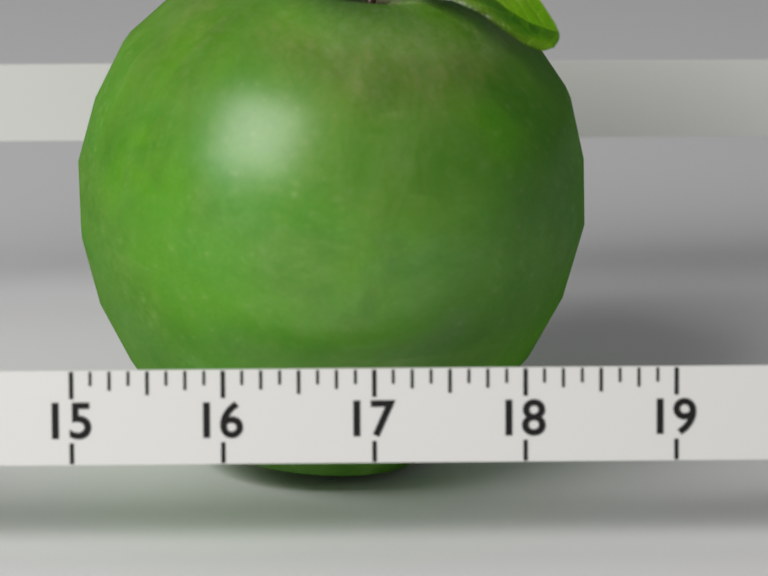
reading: 18.500 (no unit)
